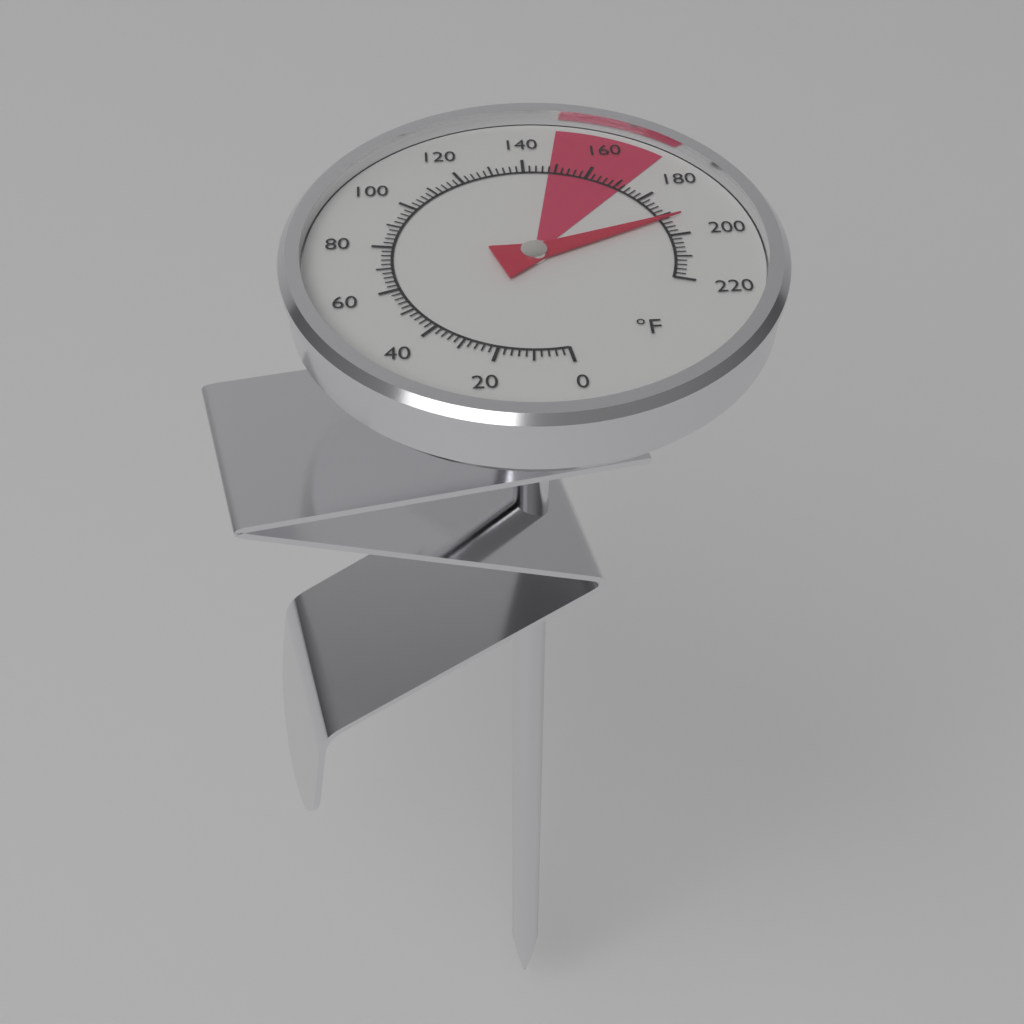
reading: 192 °F
